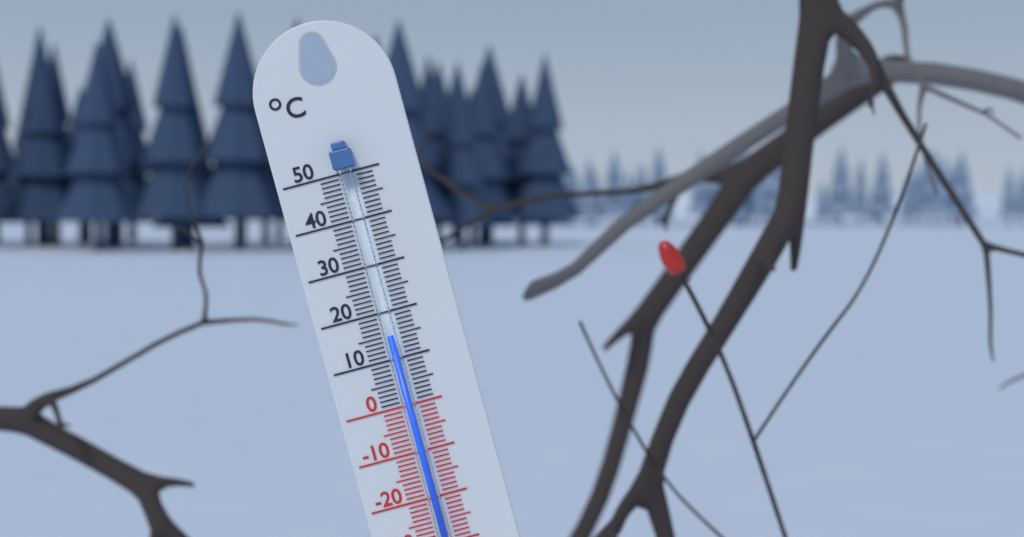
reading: 15 °C
